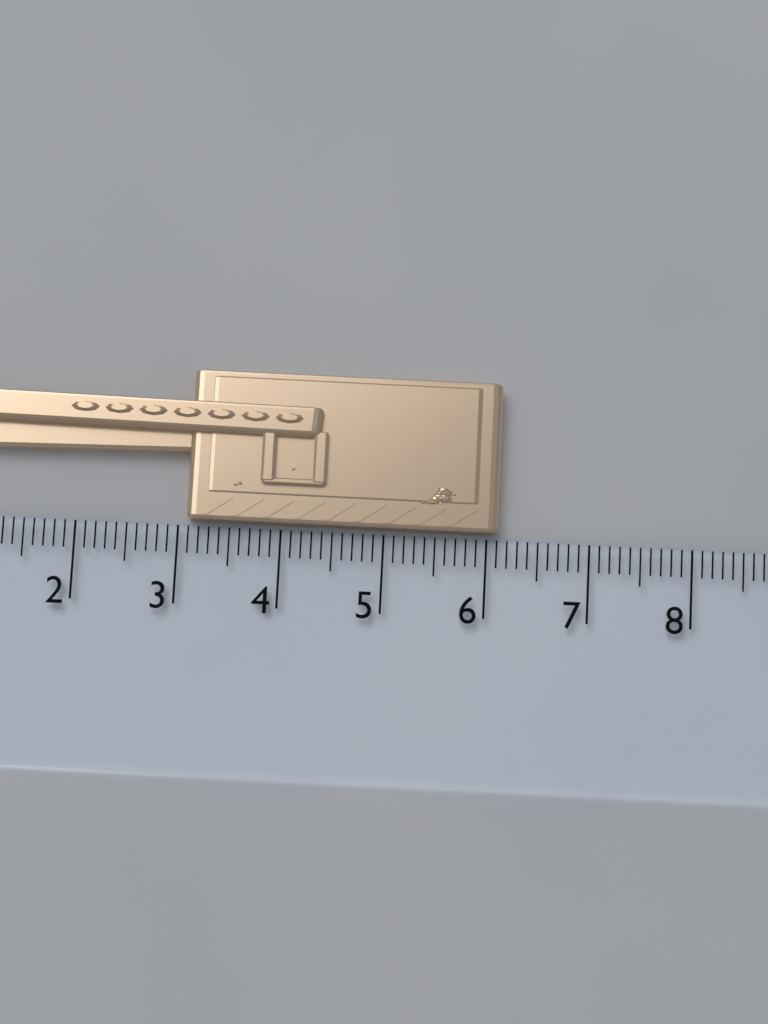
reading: 6.1 cm
